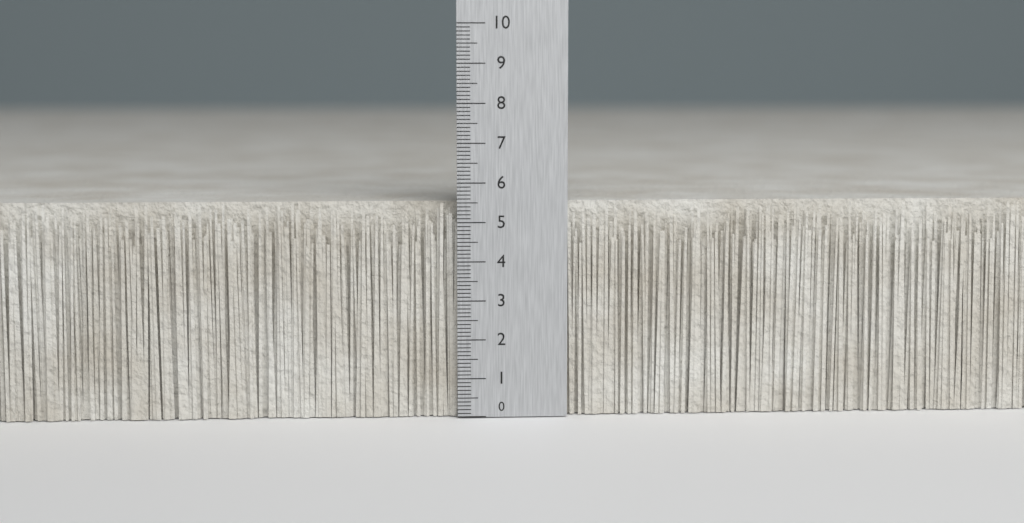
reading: 5.5 (no unit)
